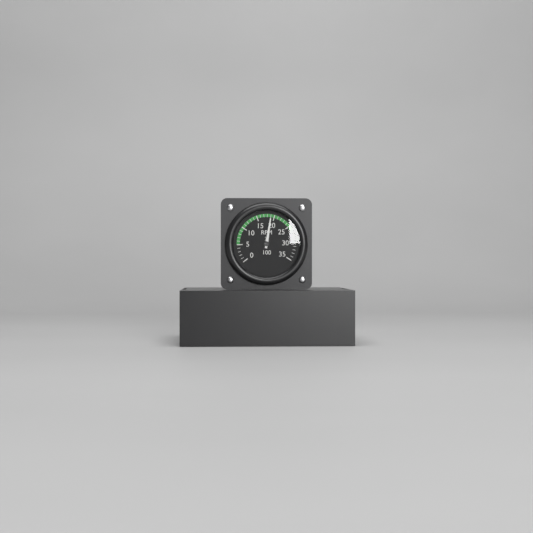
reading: 19 RPM x 100
